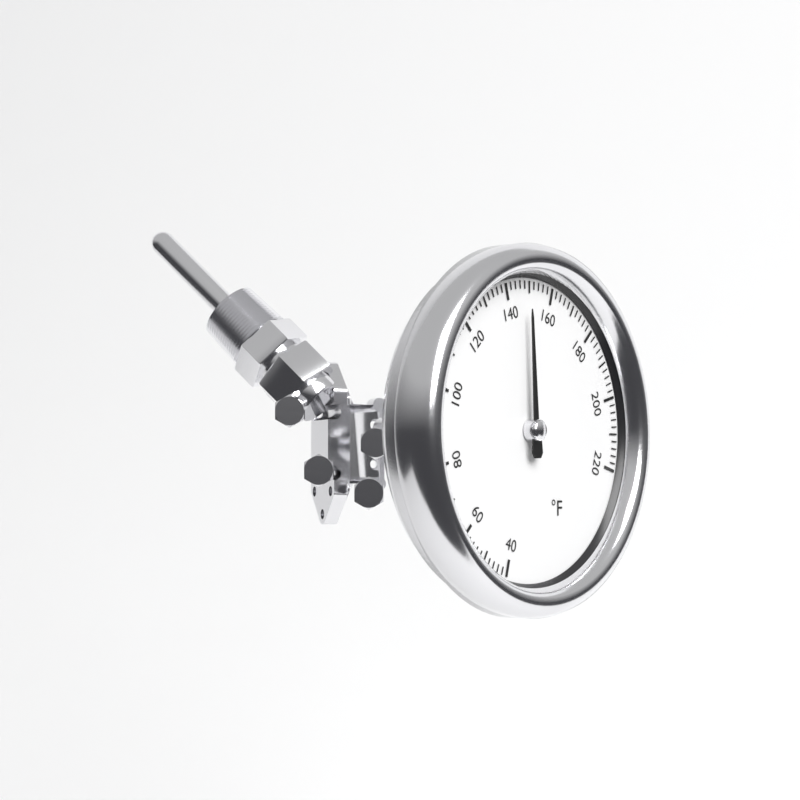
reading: 148 °F
